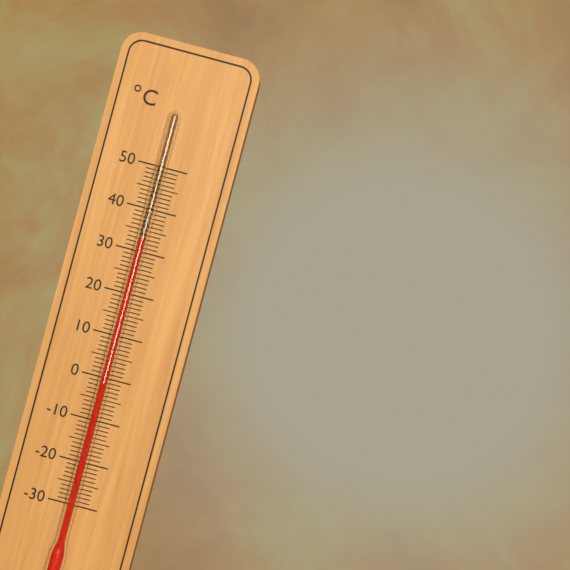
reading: 33 °C
